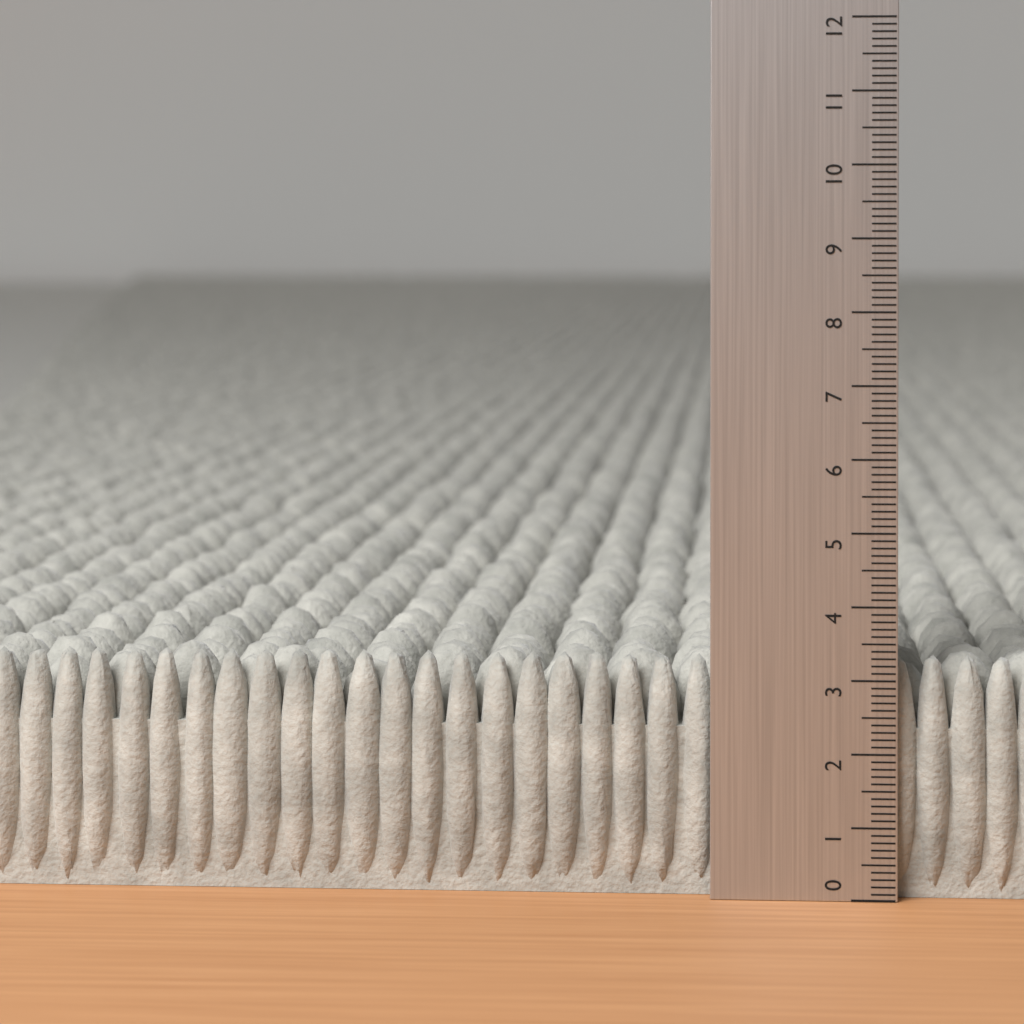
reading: 3.3 (no unit)
